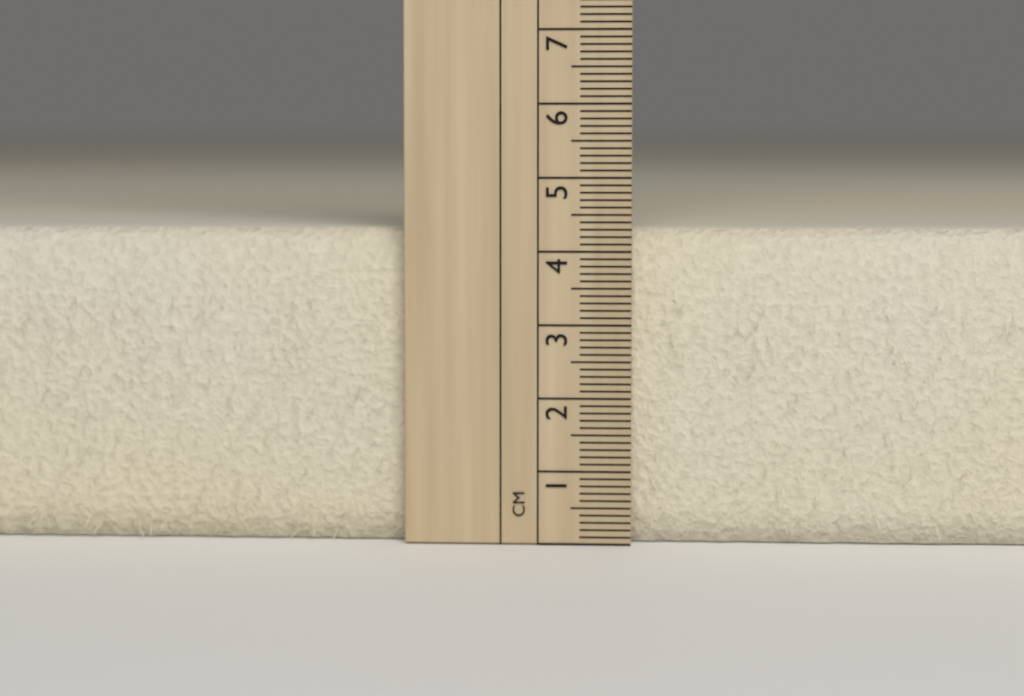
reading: 4.3 cm
